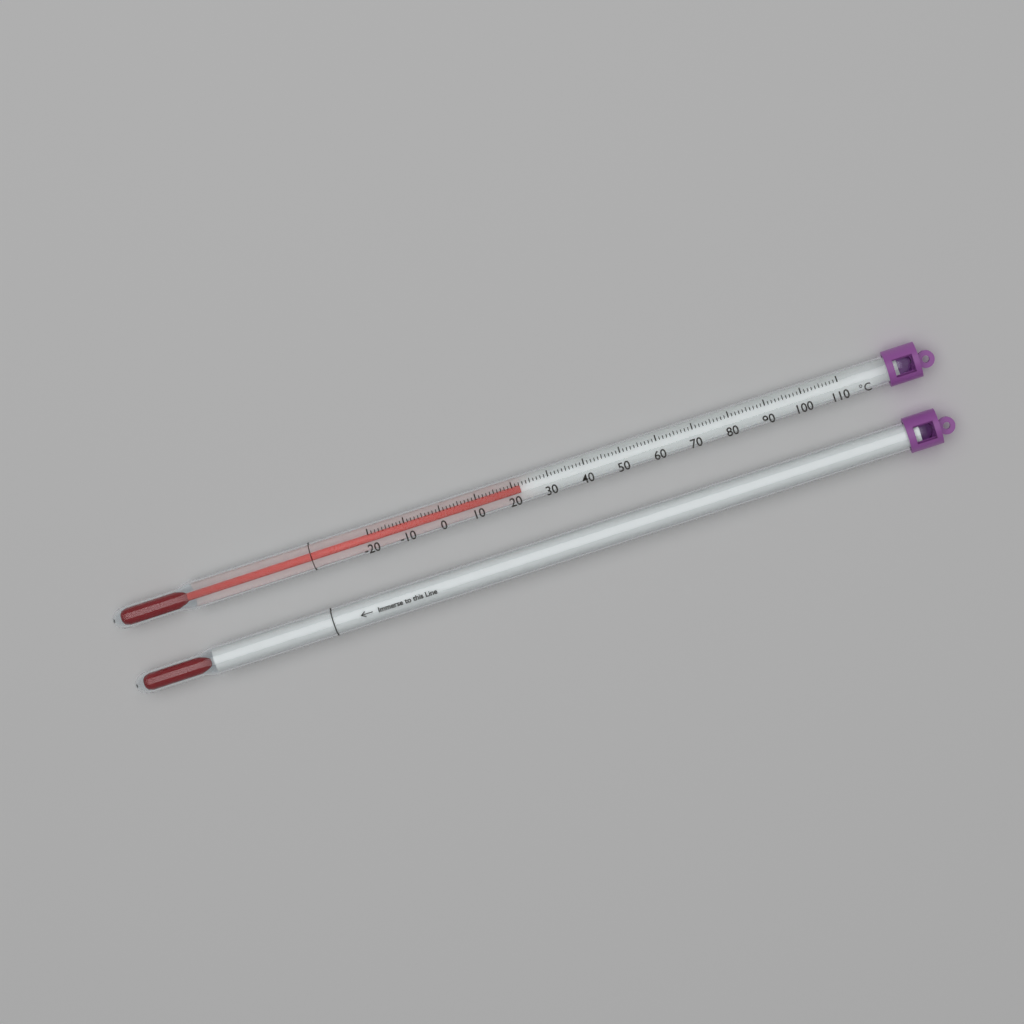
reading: 22 °C
